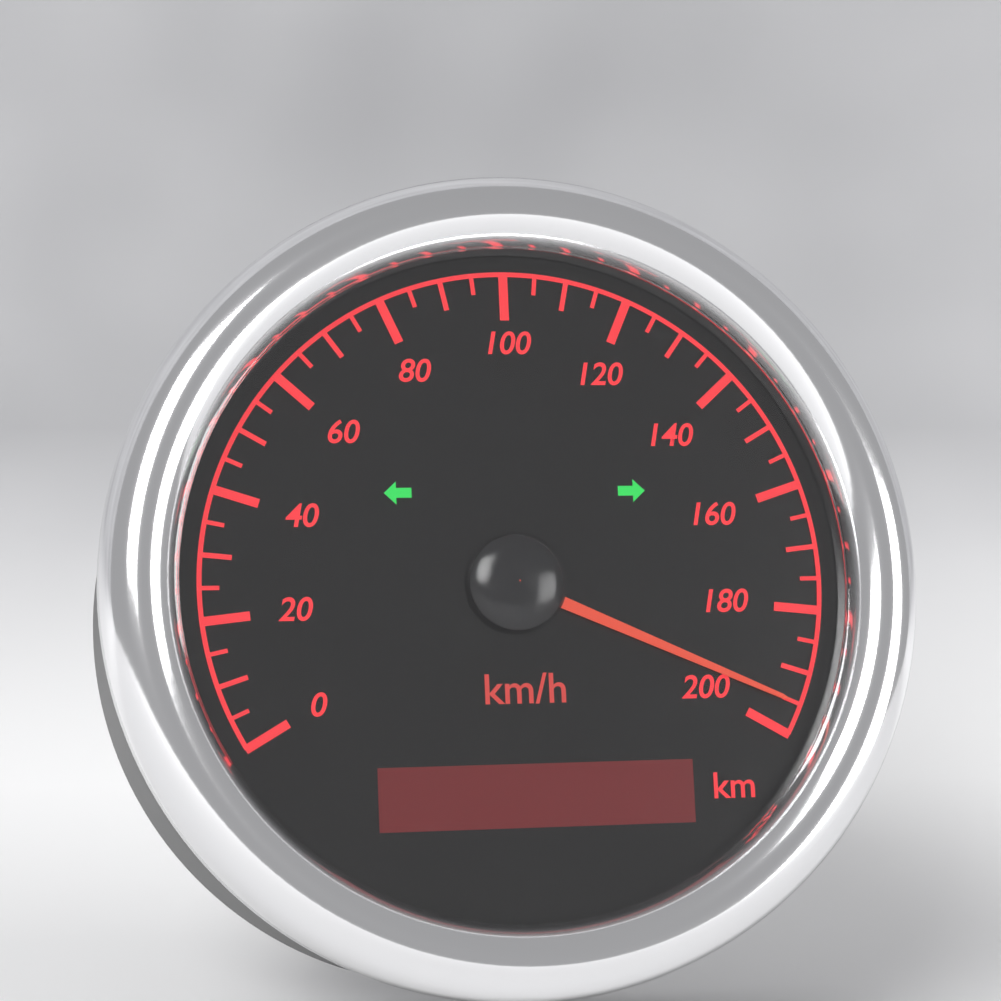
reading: 195 km/h
